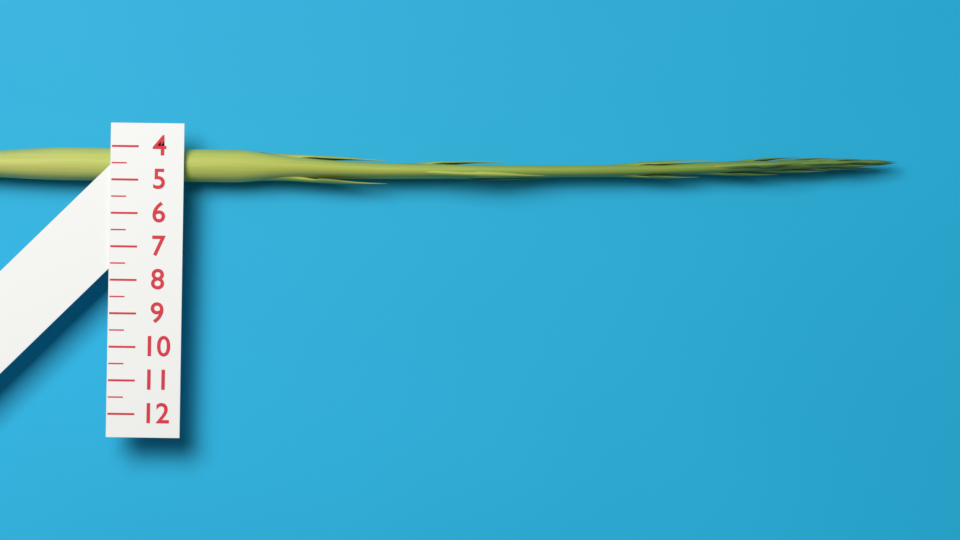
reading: 5.0 (no unit)
